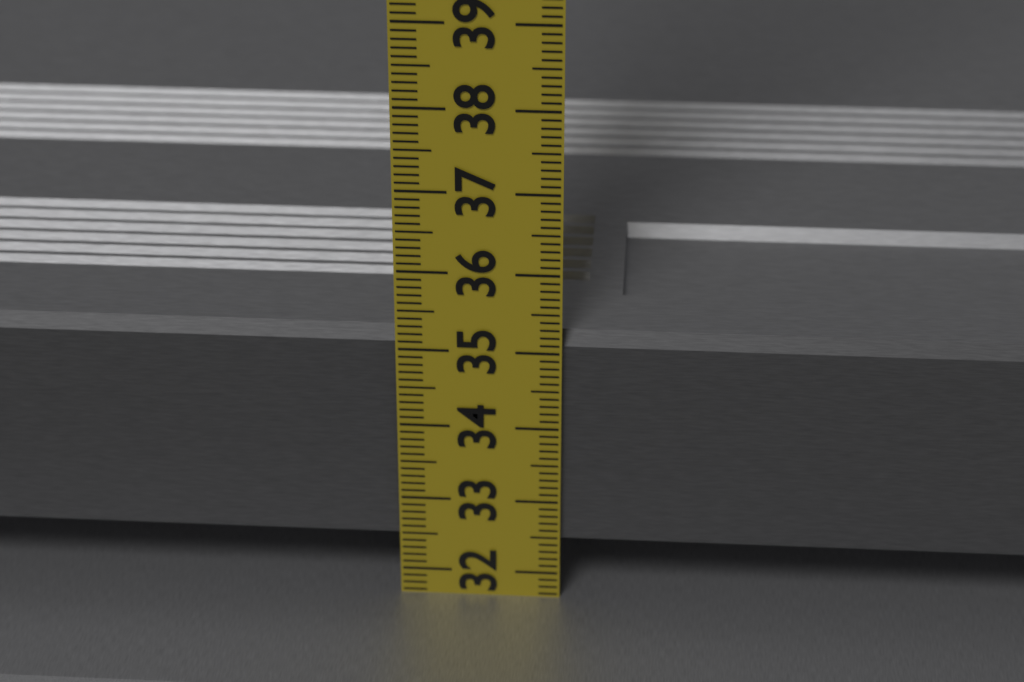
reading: 35.2 cm
